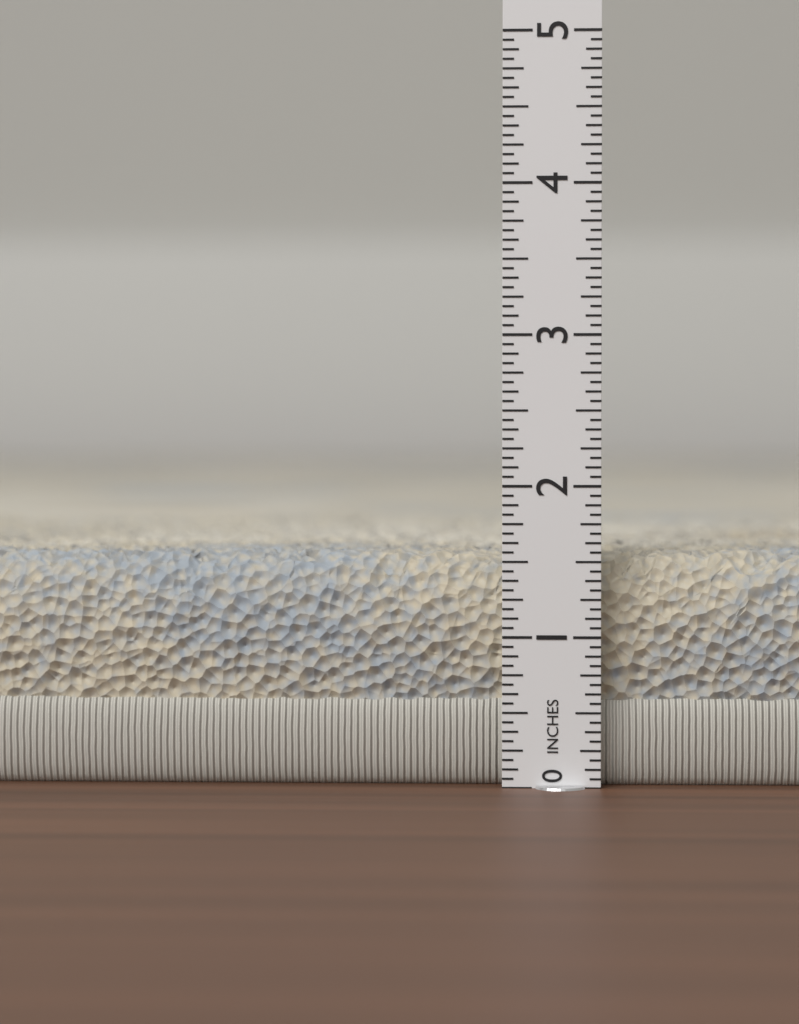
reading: 1.5625 in
